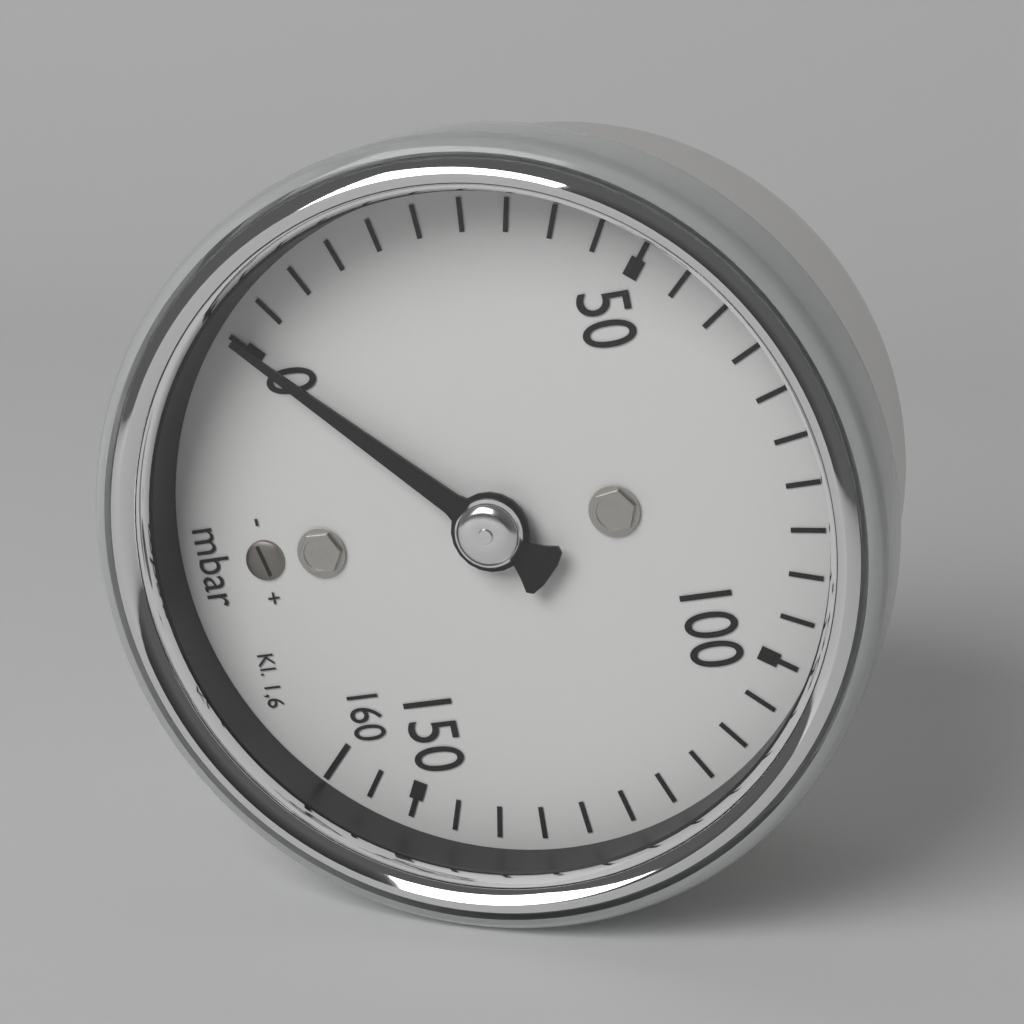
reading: 0 mbar
